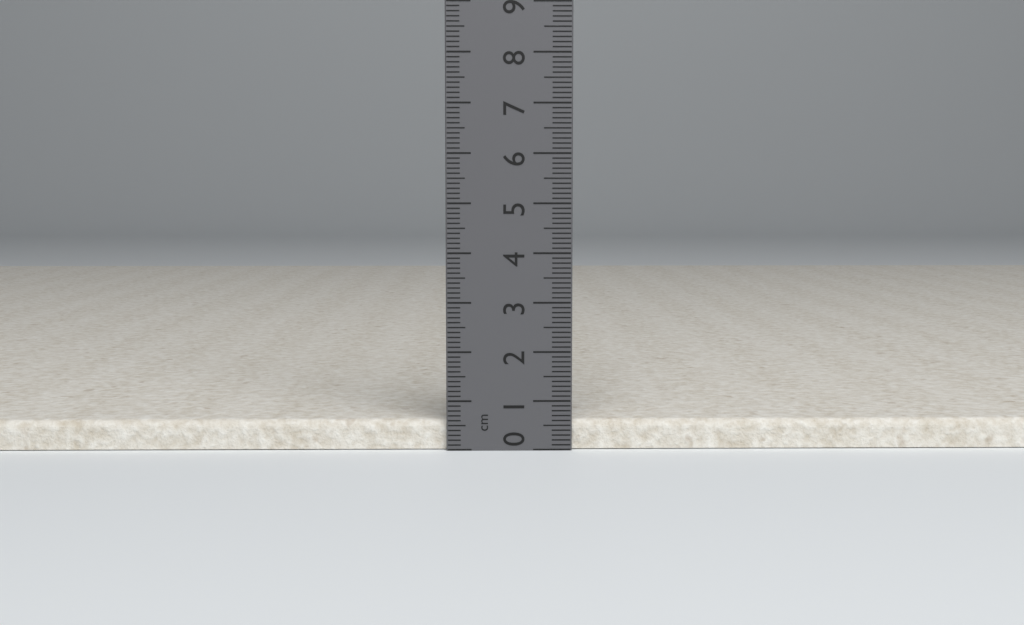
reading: 0.6 cm
